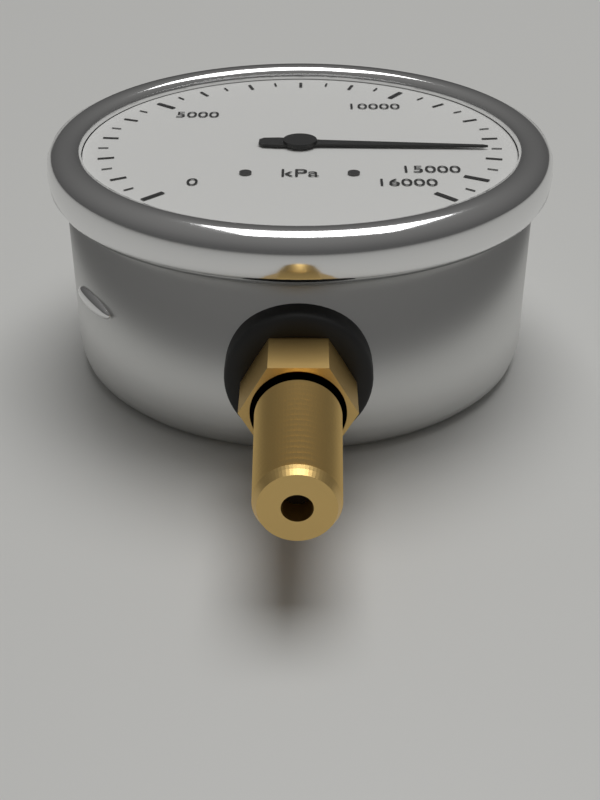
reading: 13500 kPa
